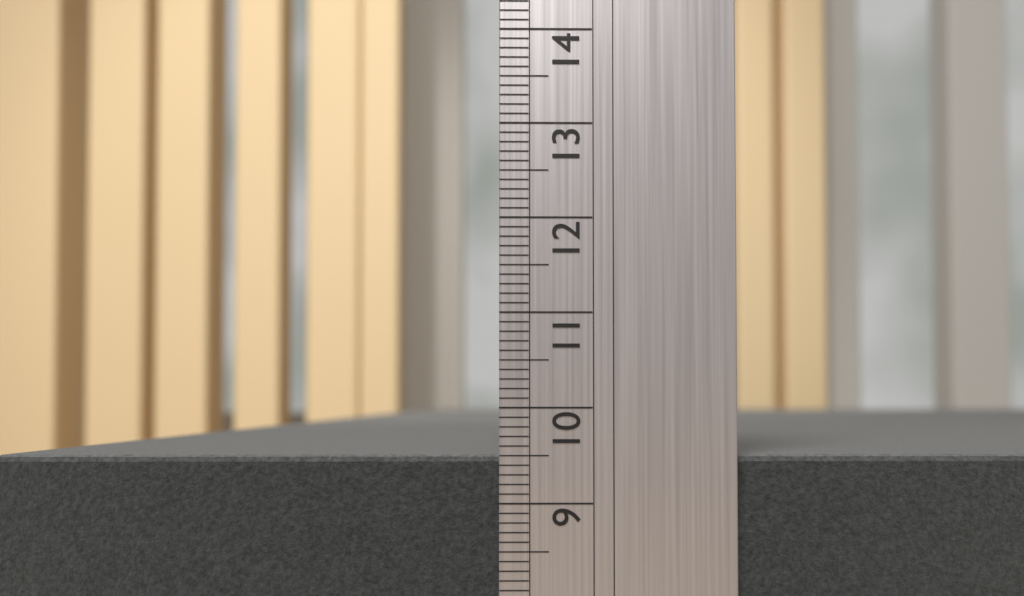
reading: 9.5 (no unit)
